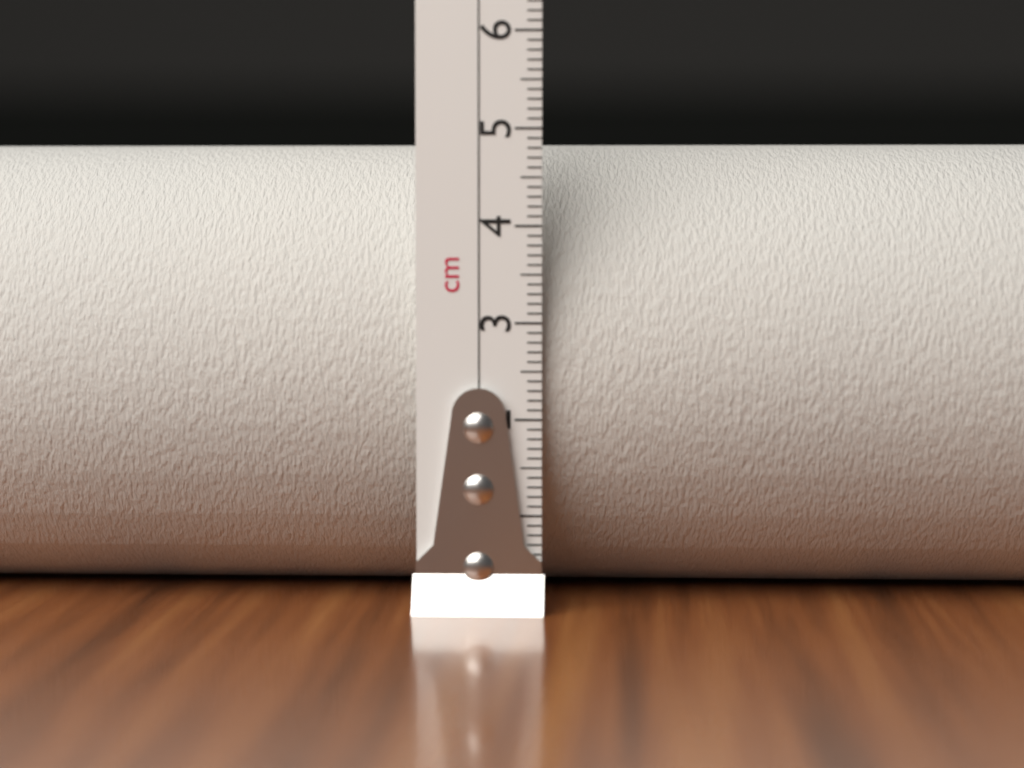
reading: 4.9 cm
